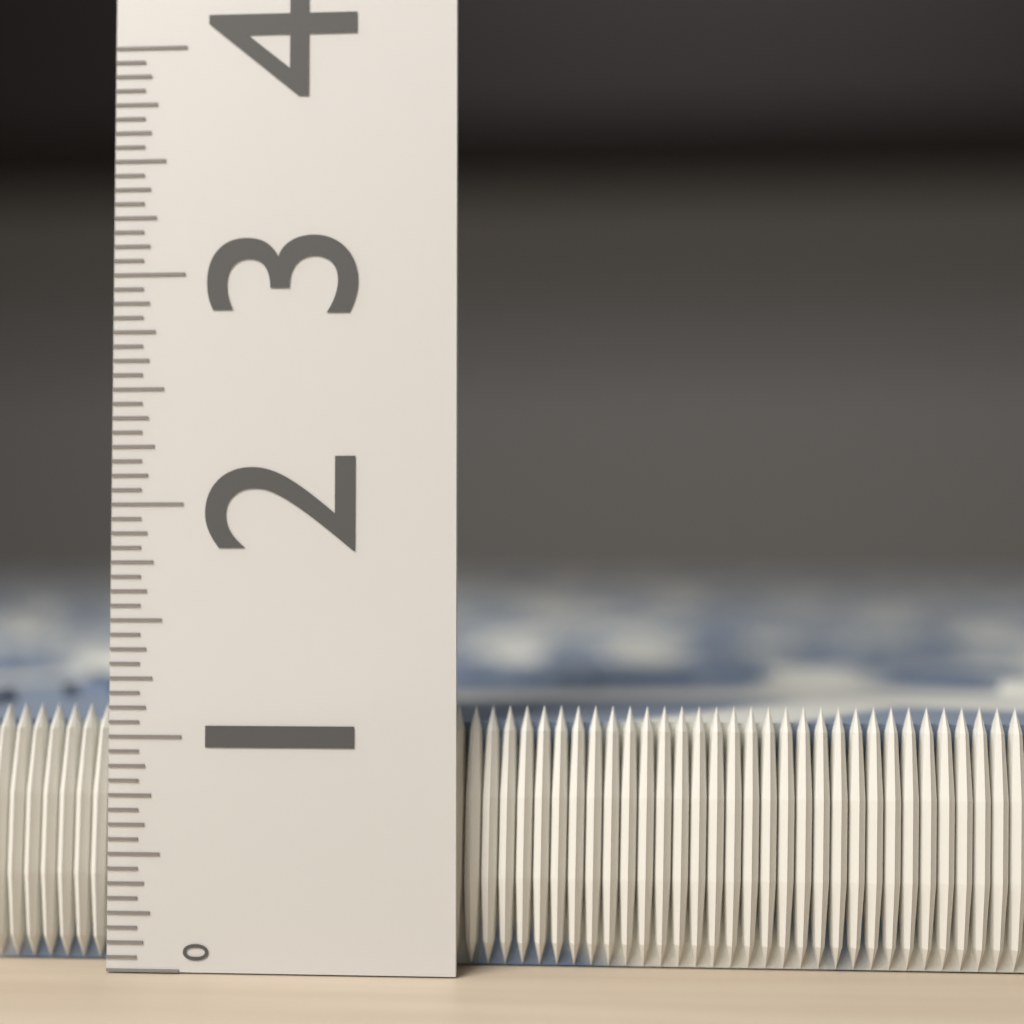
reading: 1.1250 (no unit)
